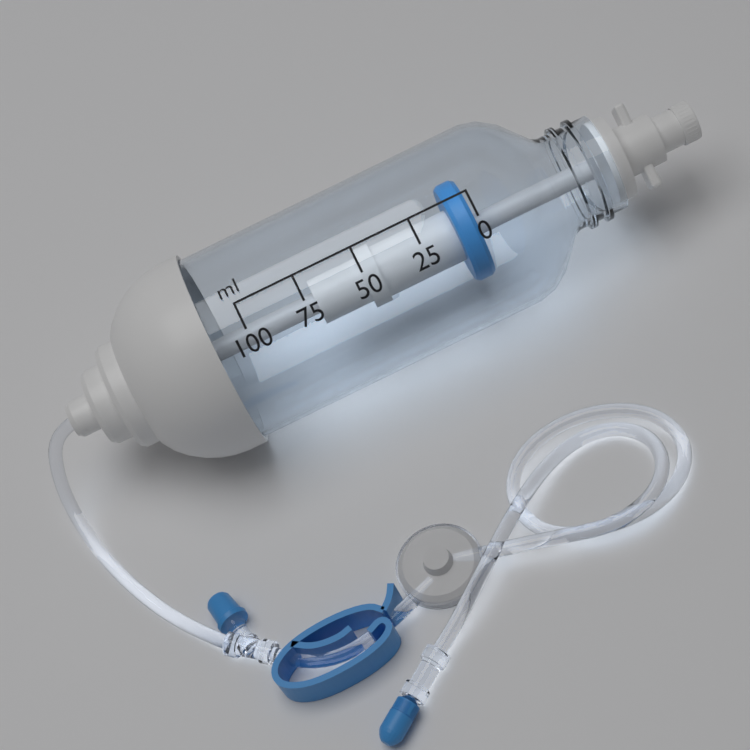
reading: 0 ml
